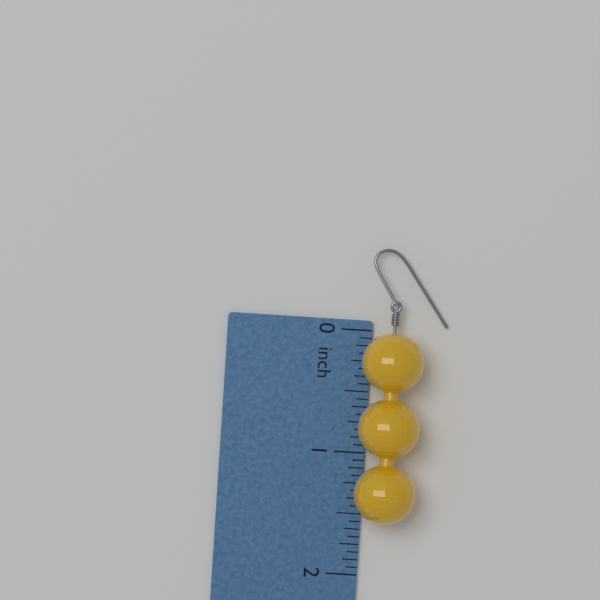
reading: 1.5625 inch
